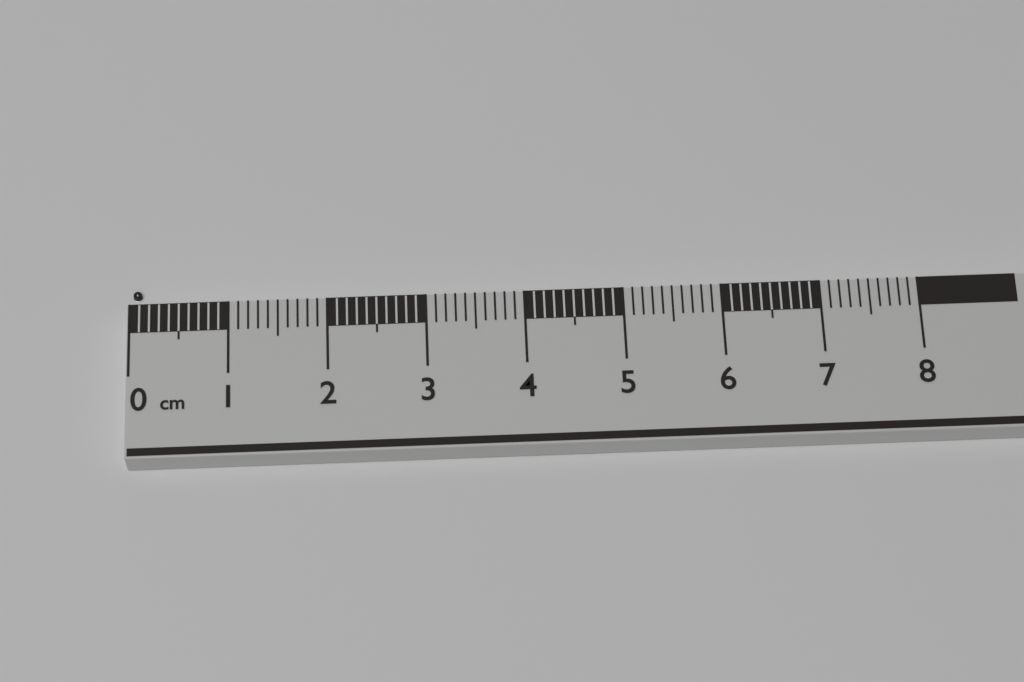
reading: 0.1 cm
